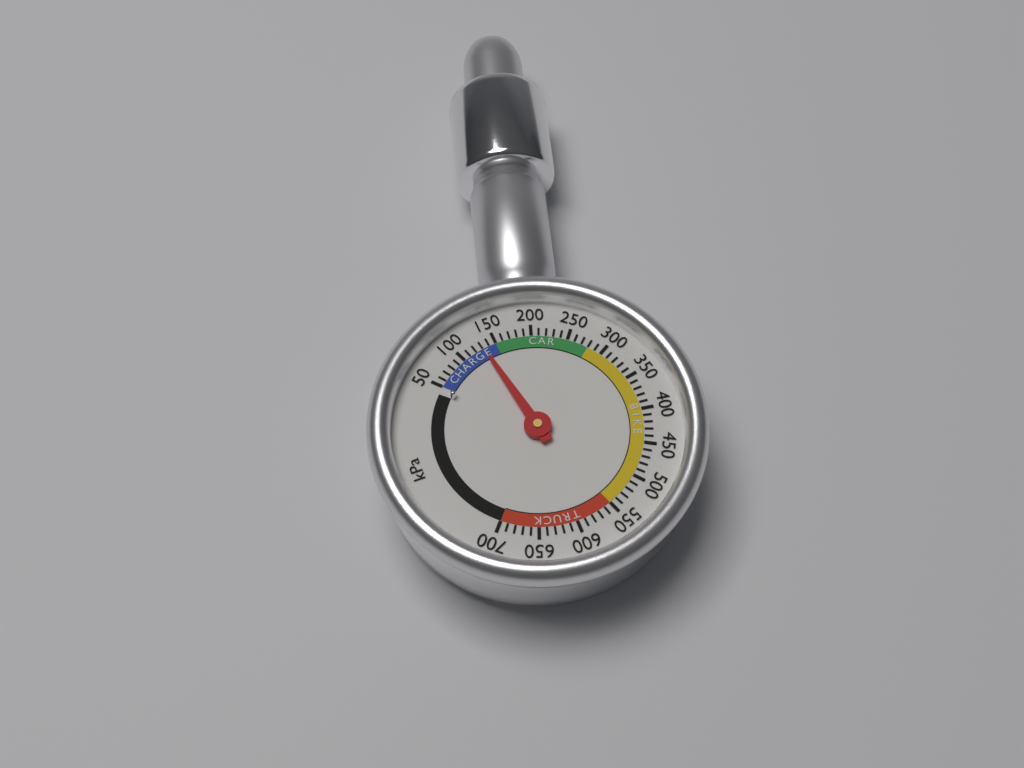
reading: 130 kPa
